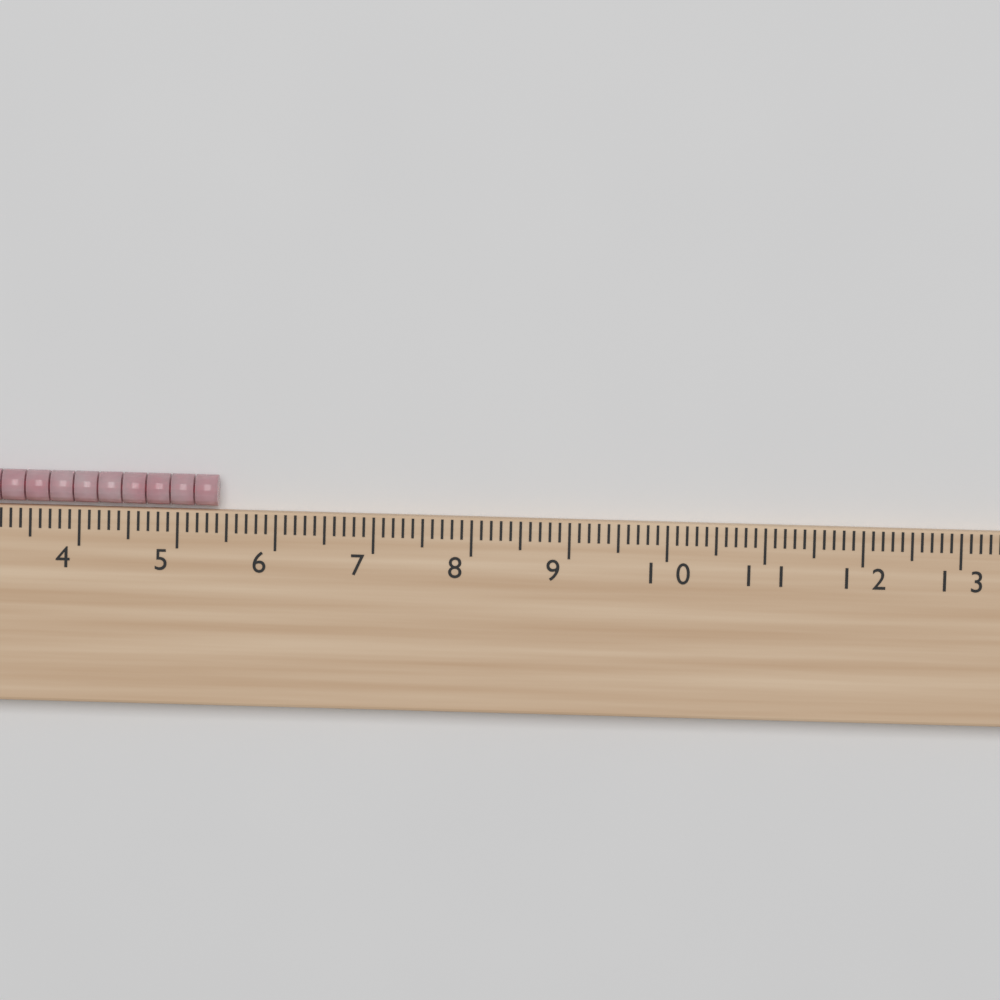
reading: 5.4 cm
